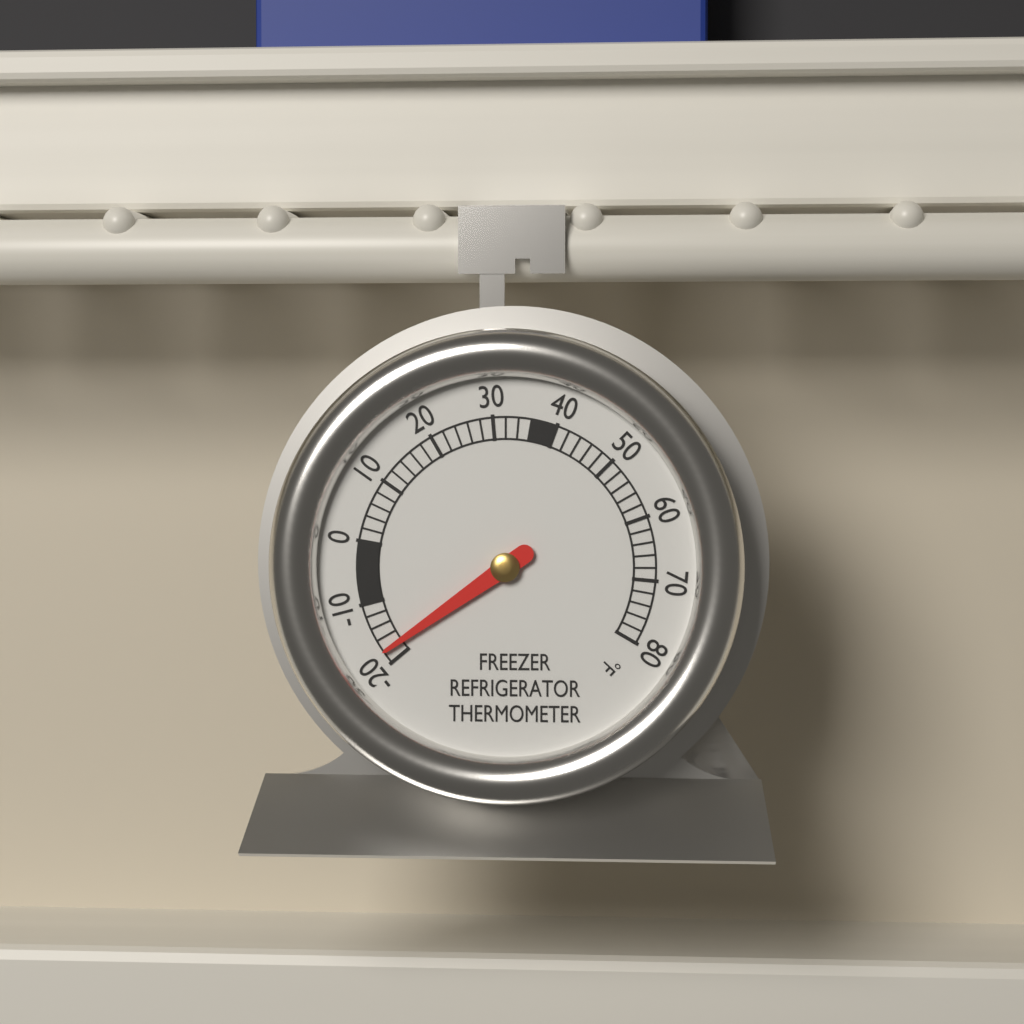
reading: -18 °F
